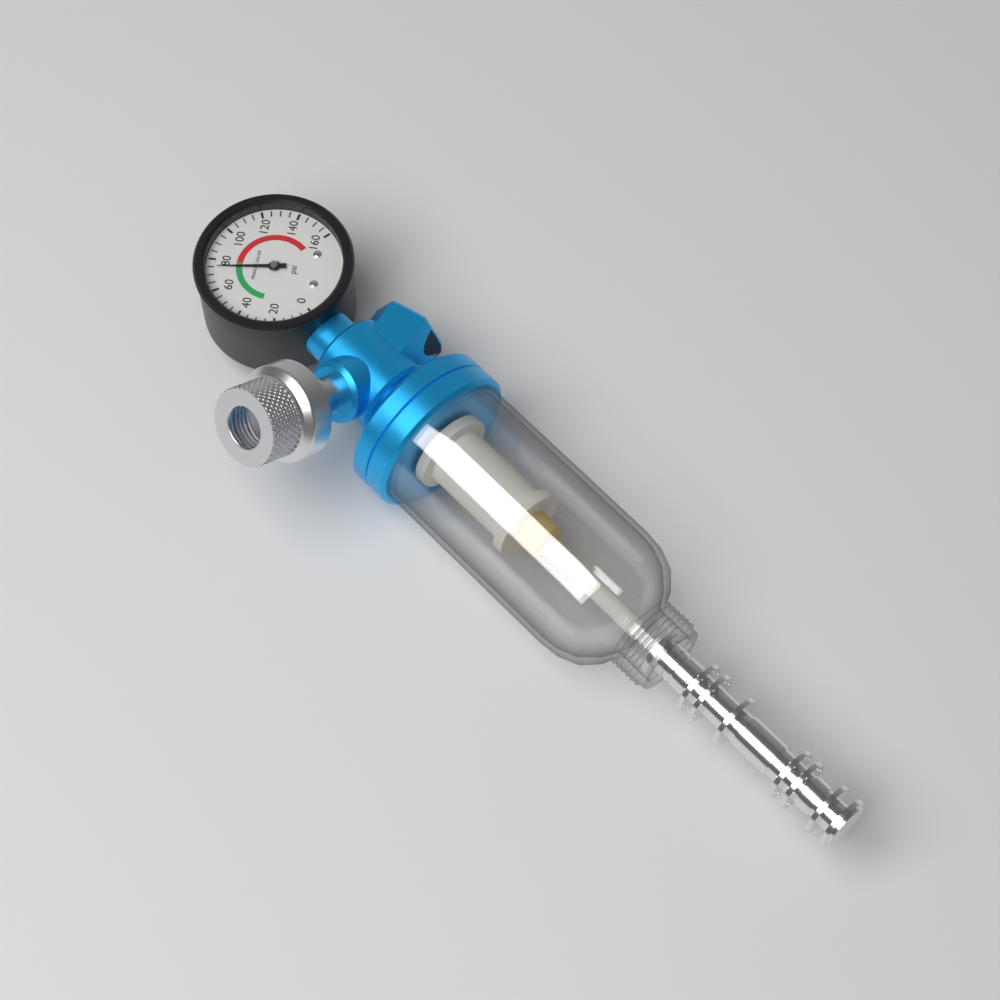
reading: 75 psi
